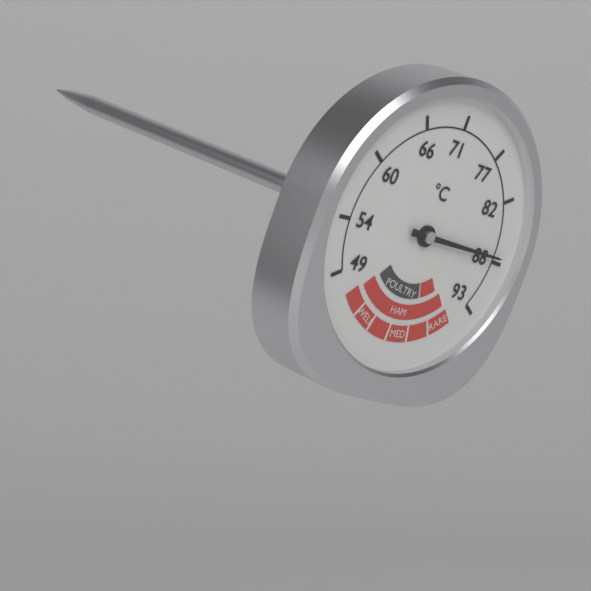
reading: 87.5 °C
